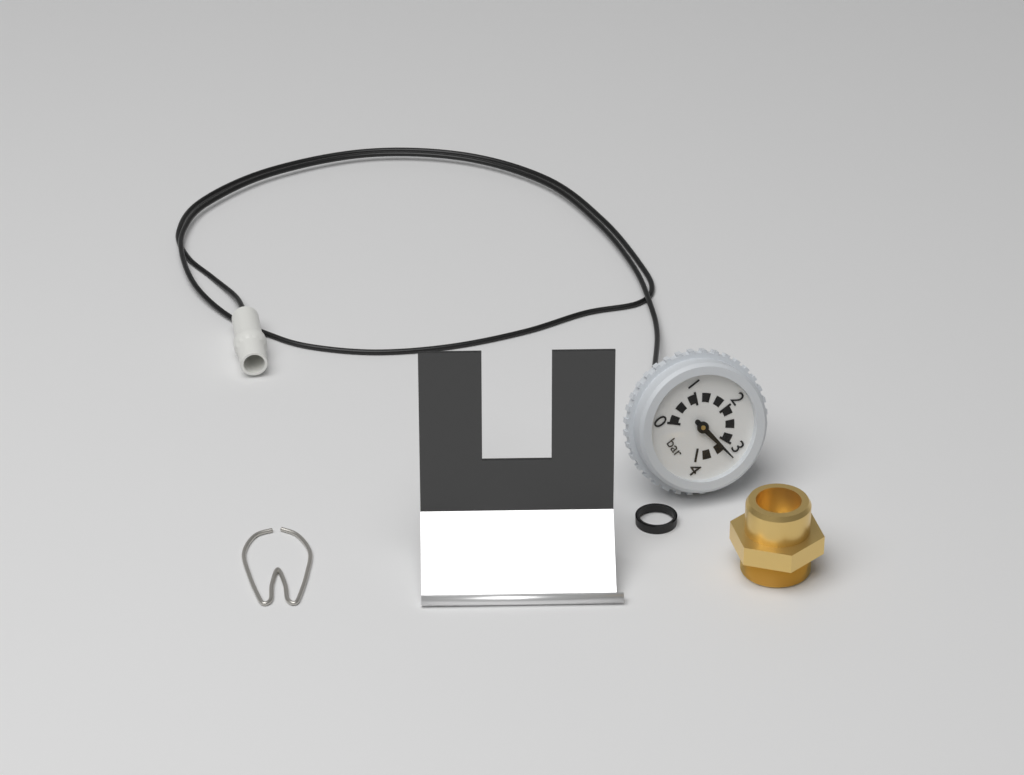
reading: 3.2 bar
